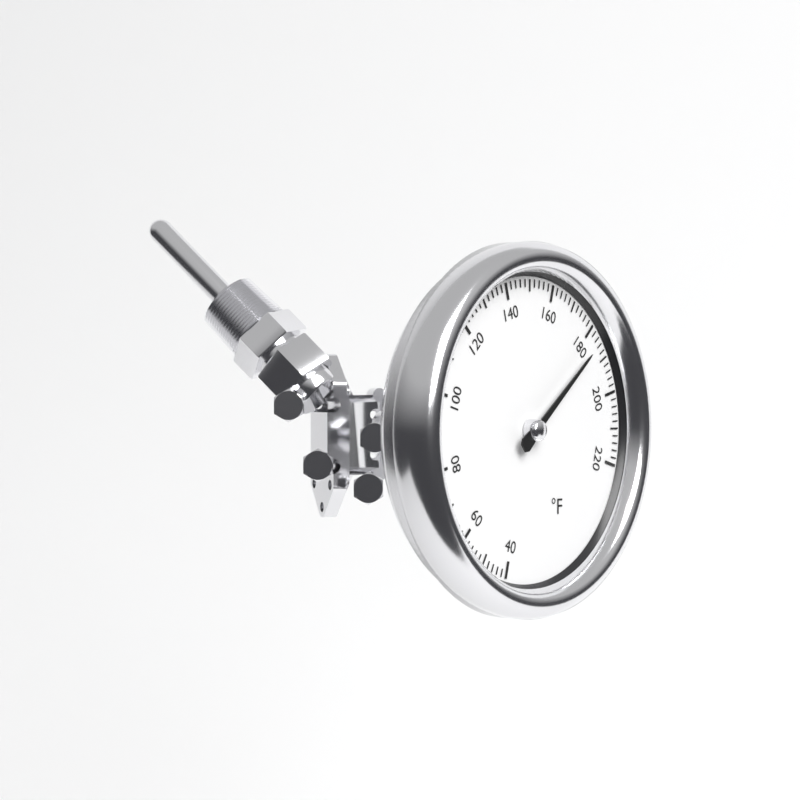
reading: 184 °F
